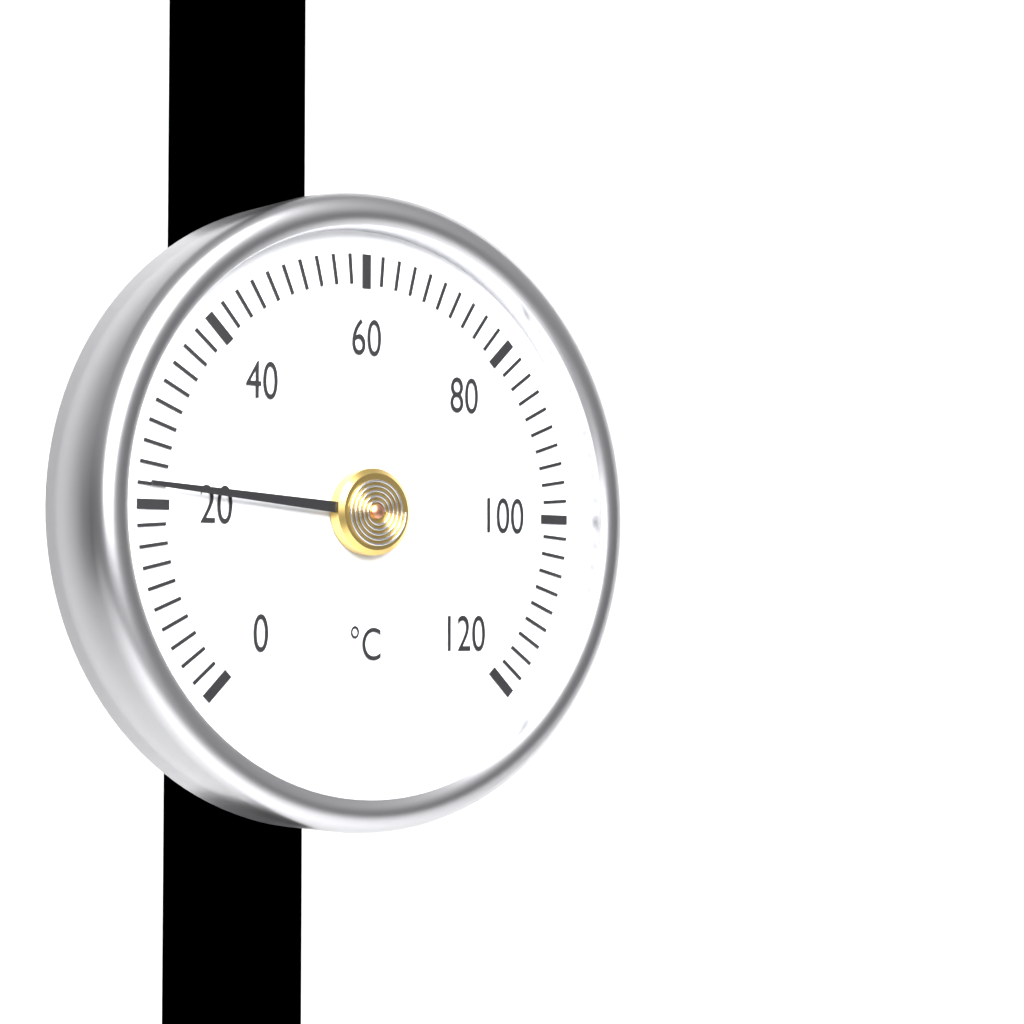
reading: 22 °C
